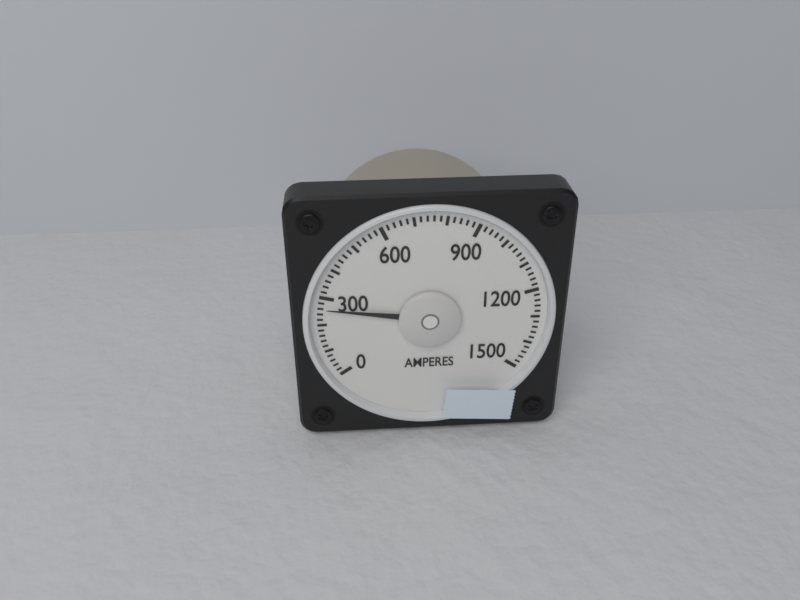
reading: 260 A
